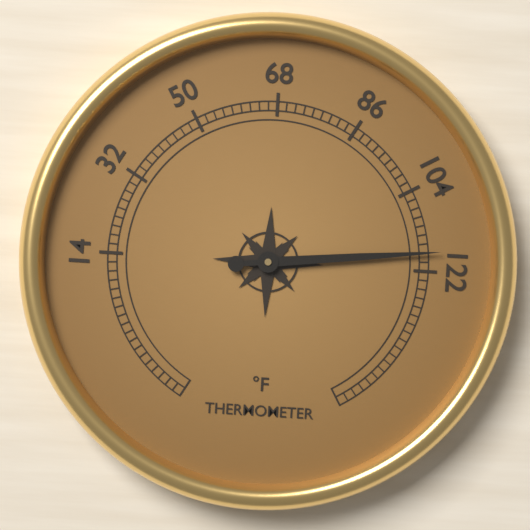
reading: 118 °F
